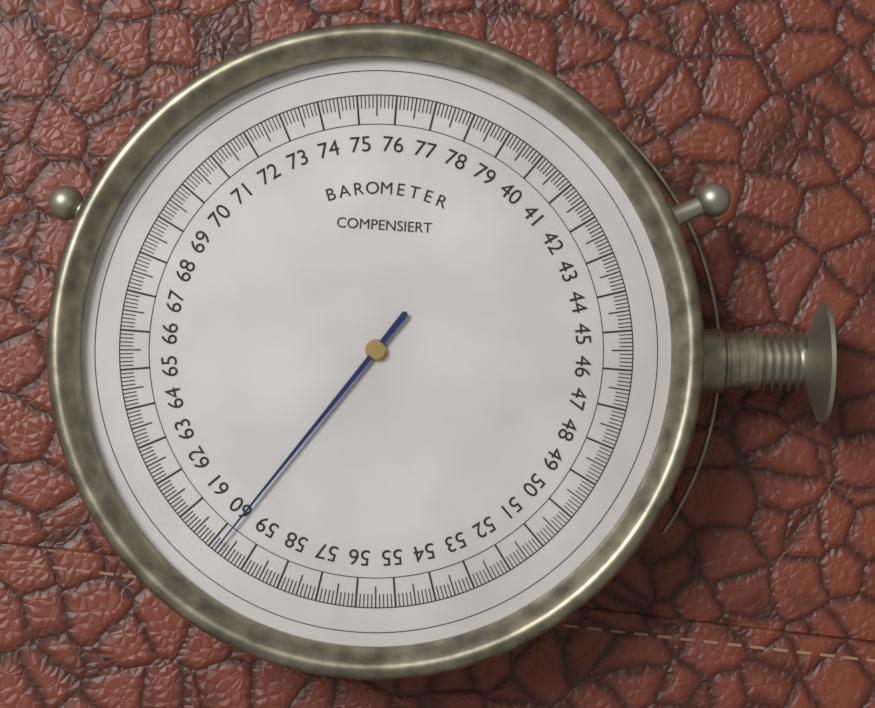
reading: 59.8 (no unit)
